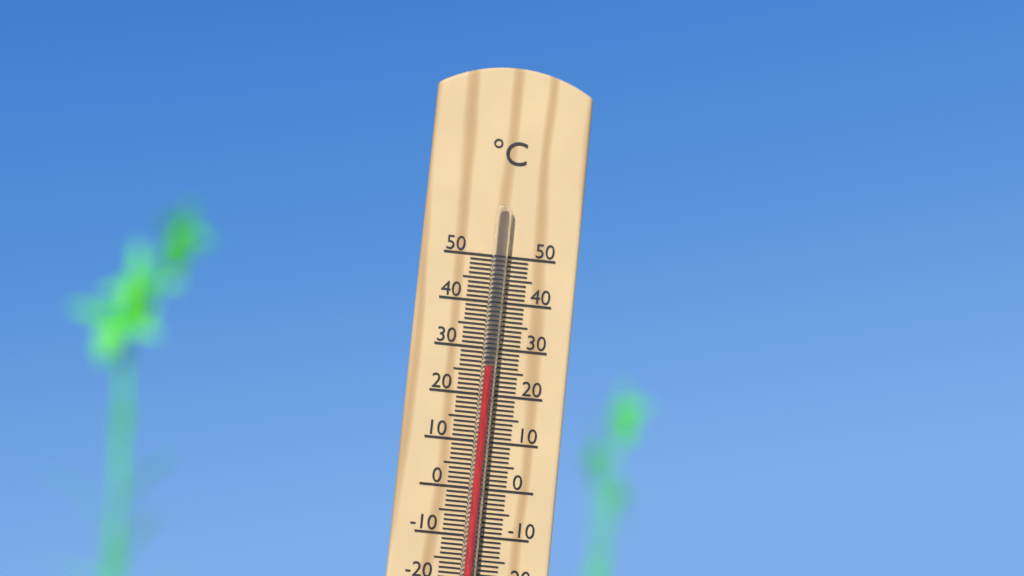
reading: 26 °C
